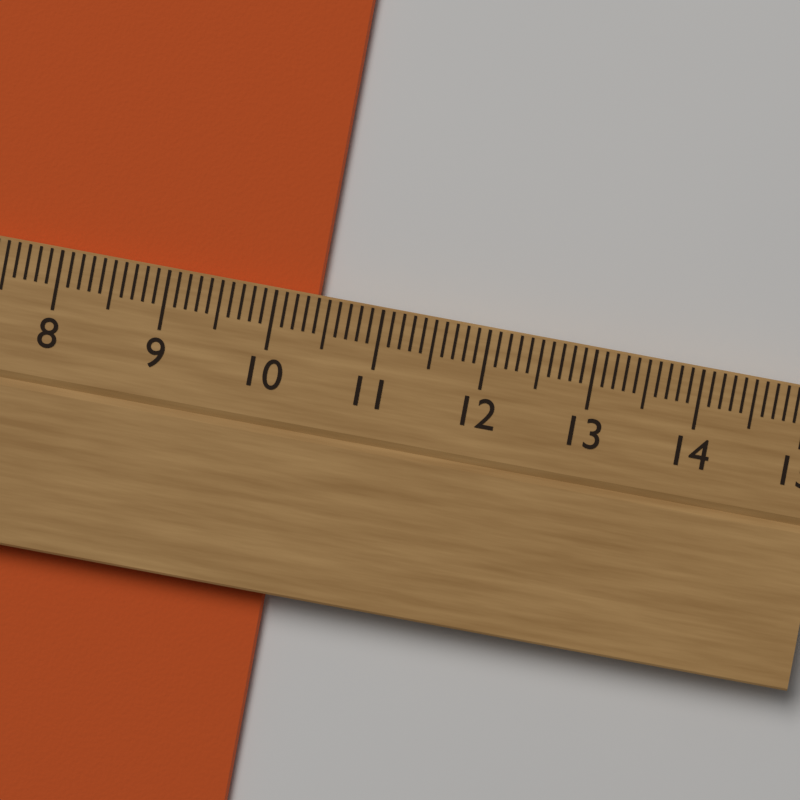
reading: 10.4 cm
